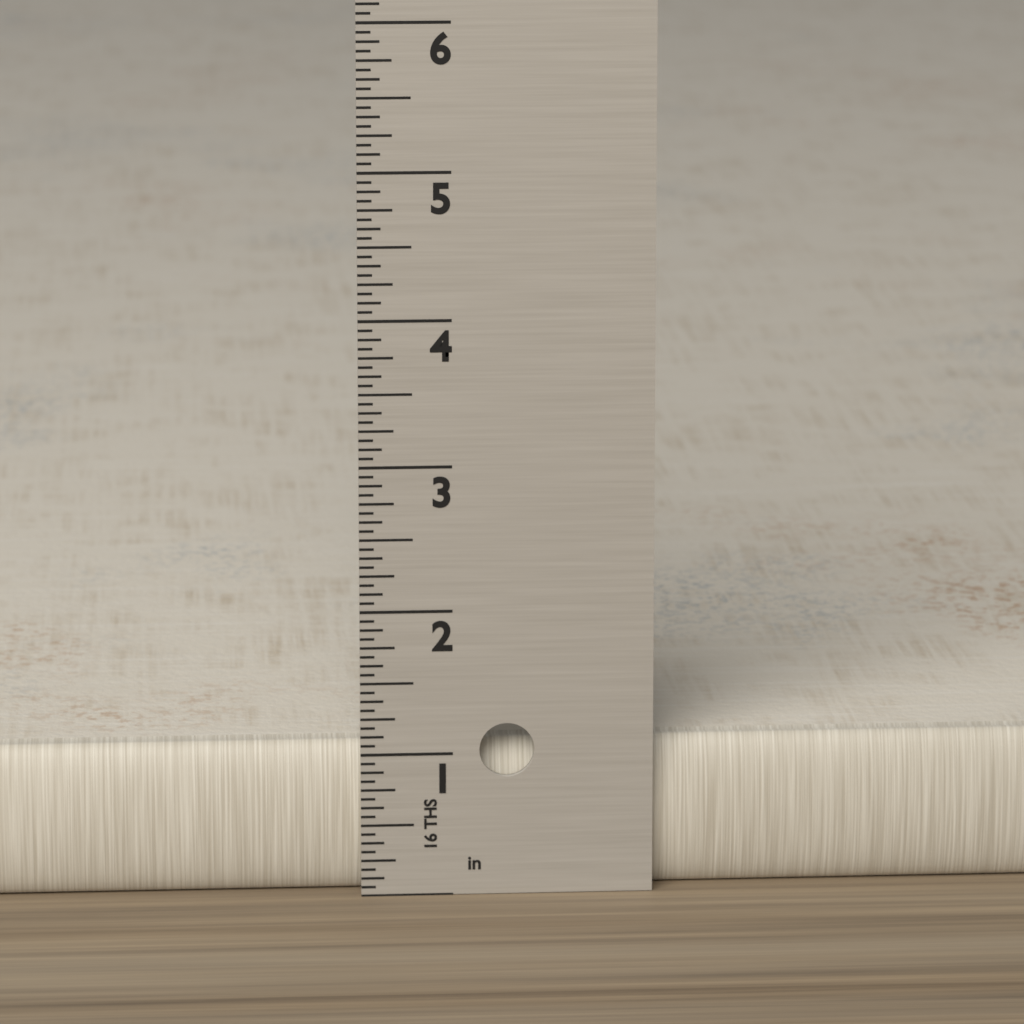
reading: 1.0625 in
